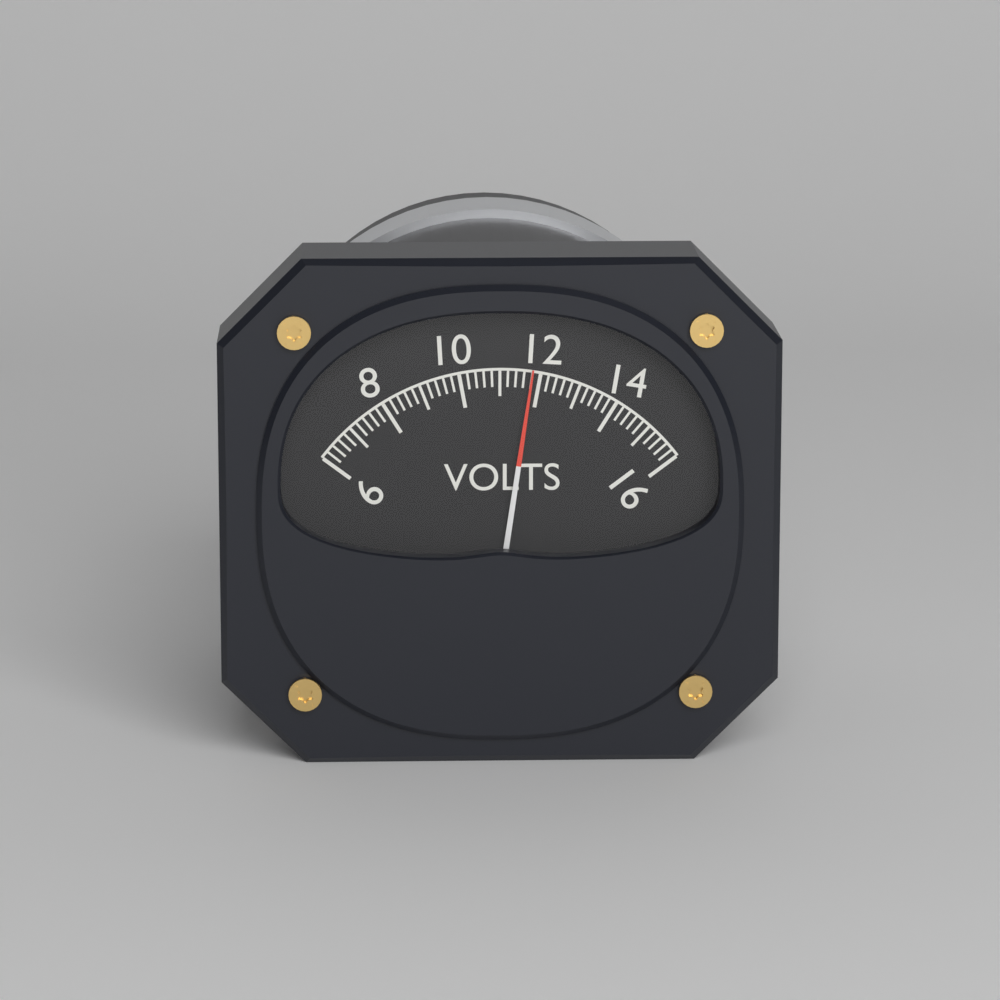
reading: 11.8 V
